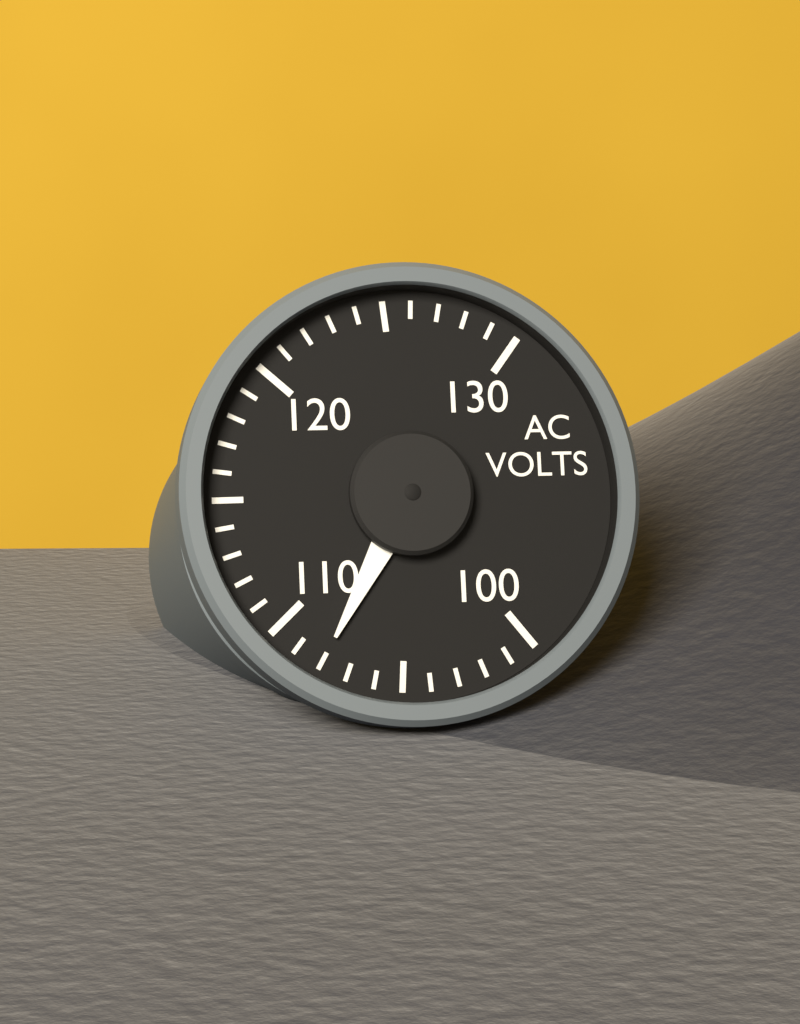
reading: 108 V
